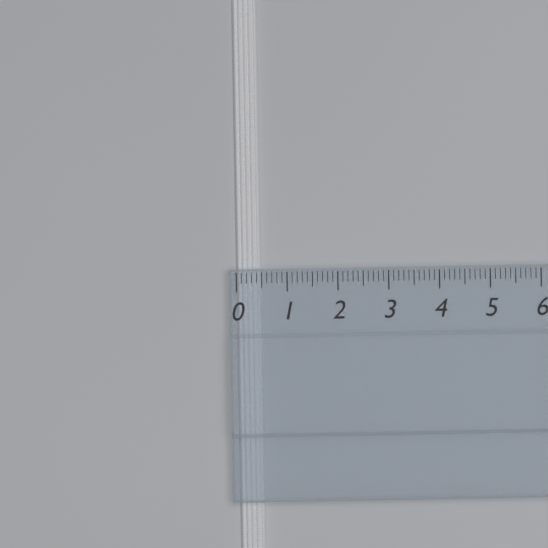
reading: 0.5 (no unit)
